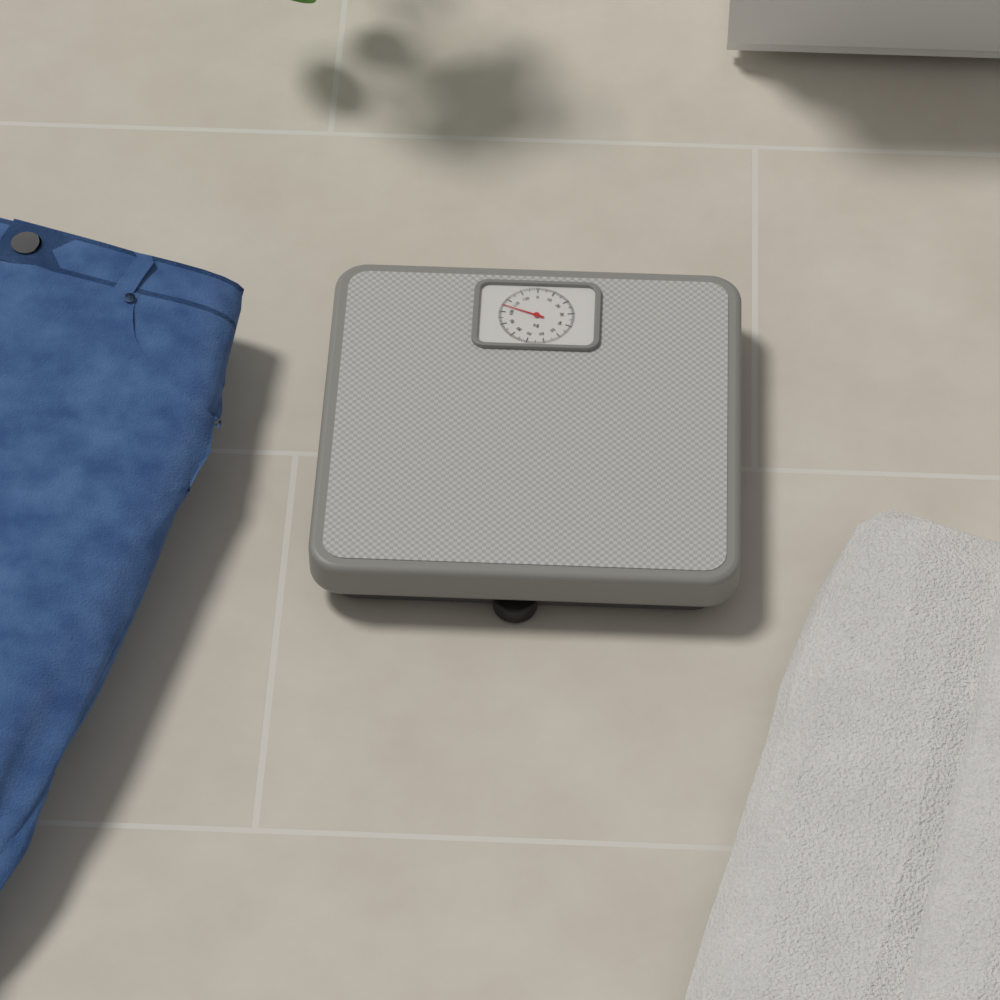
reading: 105 kg
